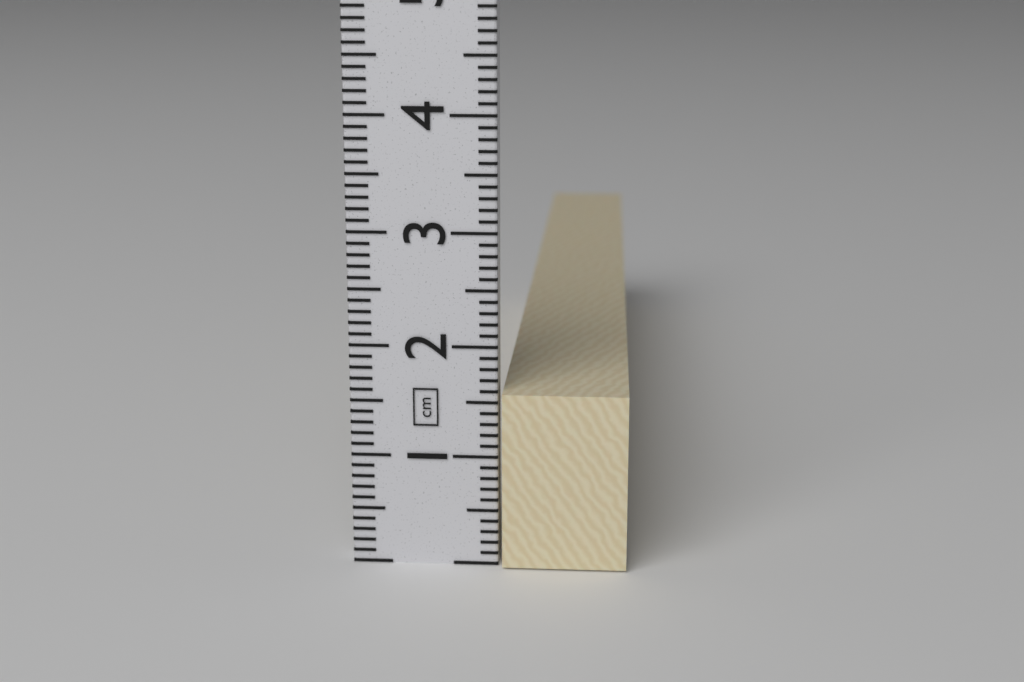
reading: 1.6 cm
